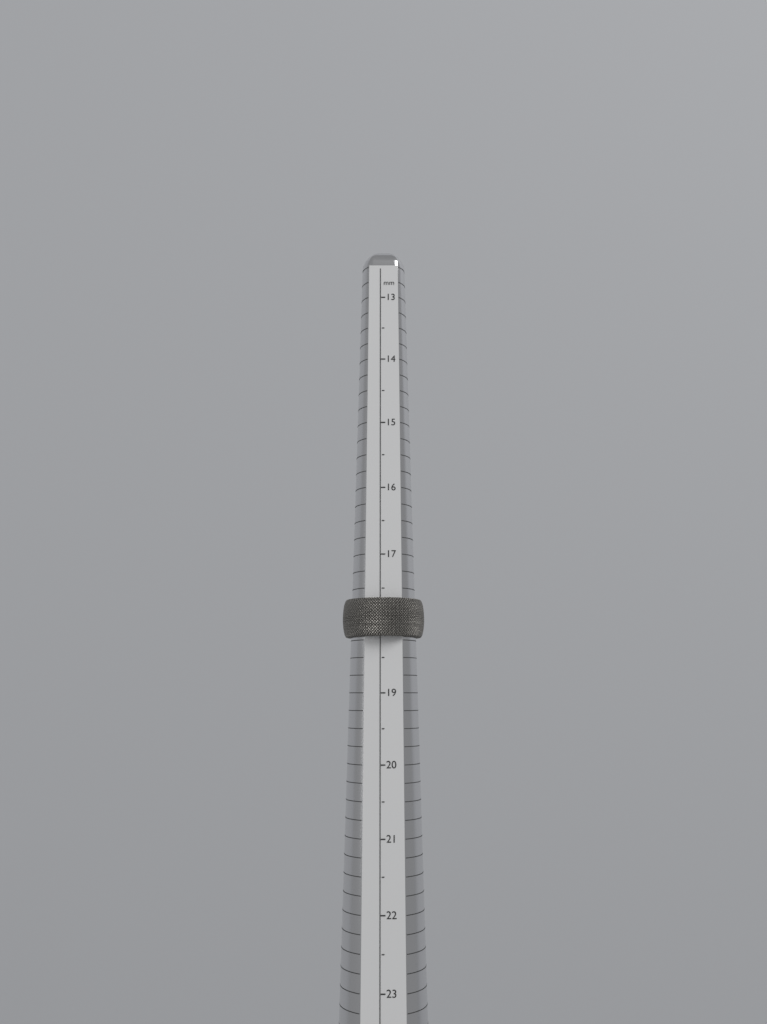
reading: 18.2 mm
